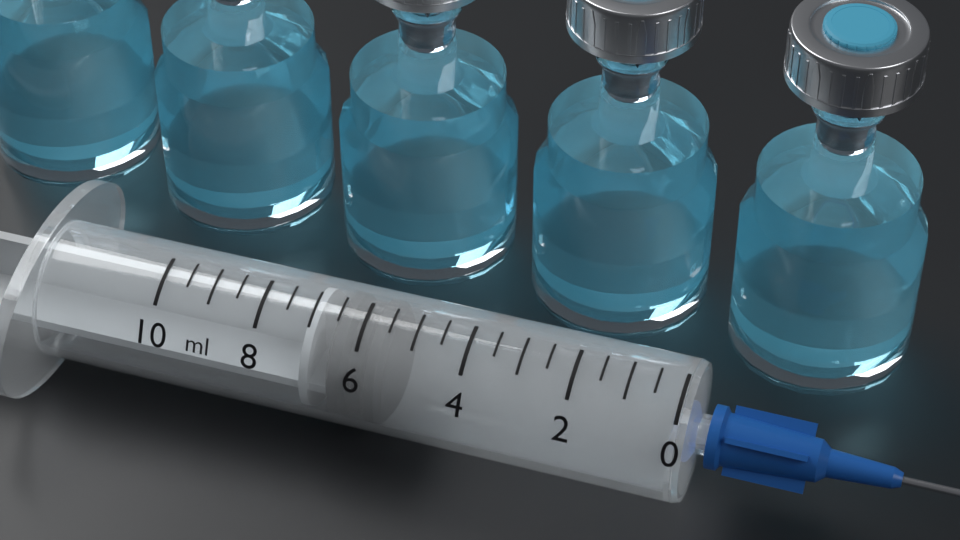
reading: 5.5 ml
